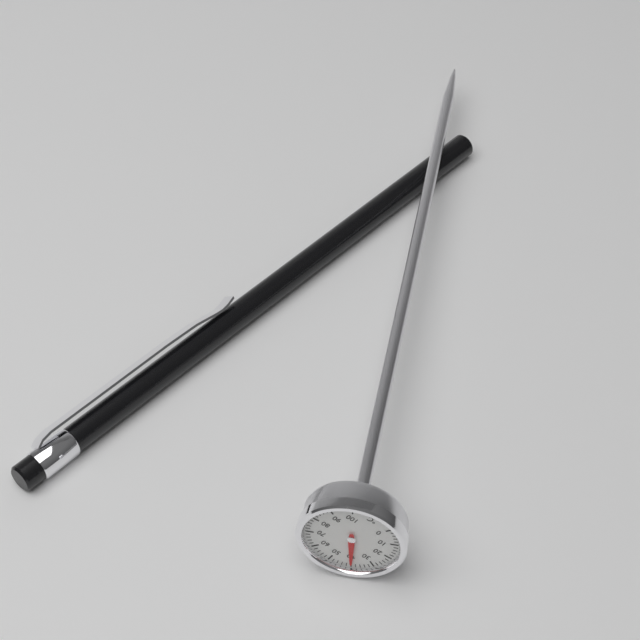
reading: 40 °C
